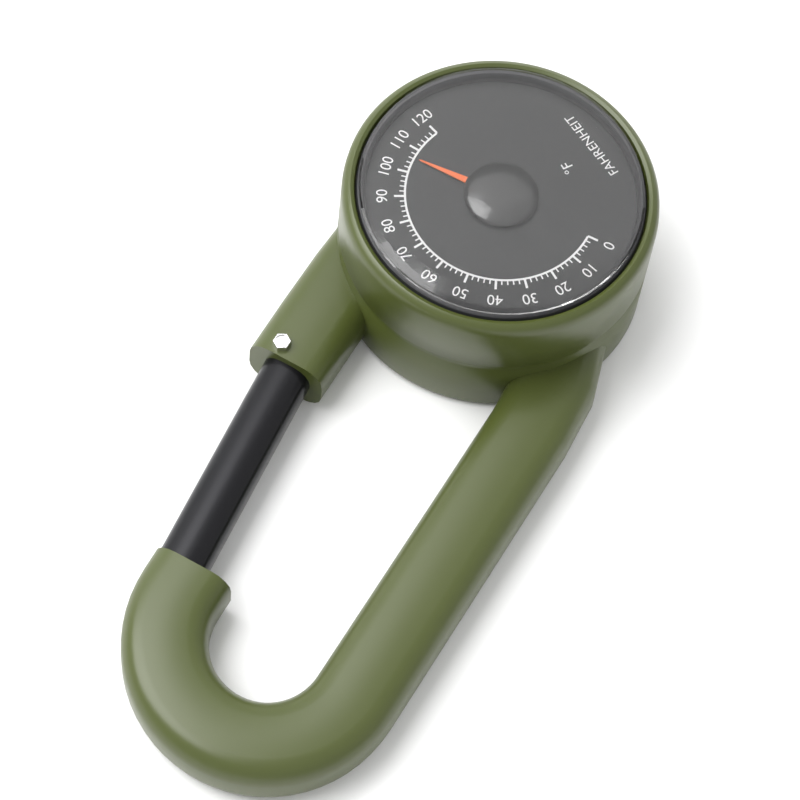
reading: 106 °F
